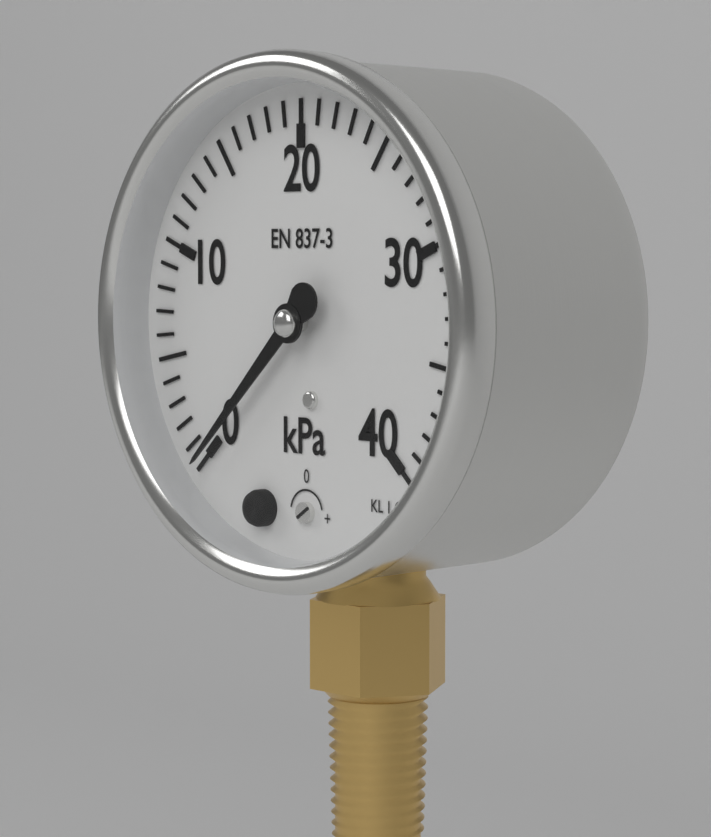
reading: 0 kPa
